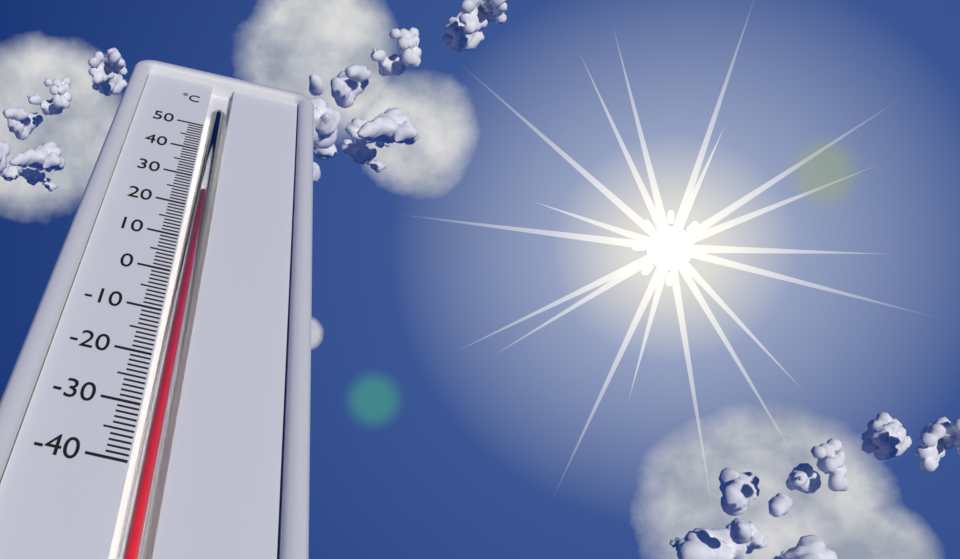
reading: 25 °C
